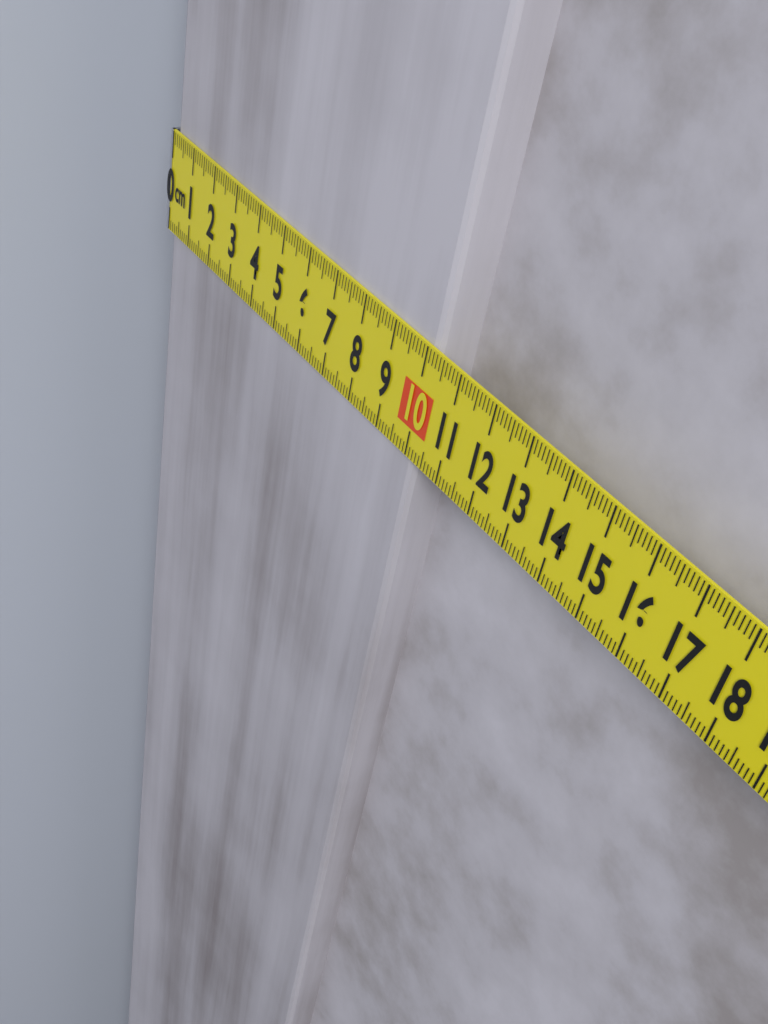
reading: 10.2 cm
